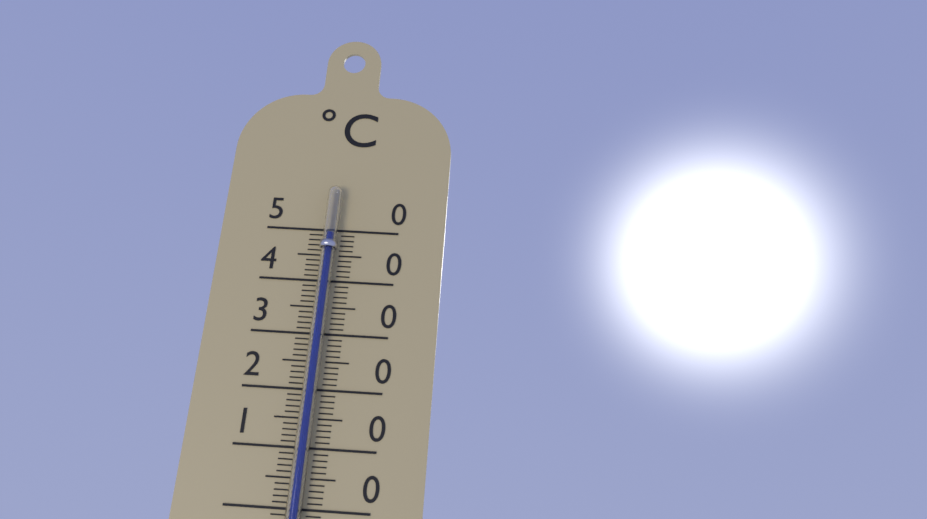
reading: 49 °C
